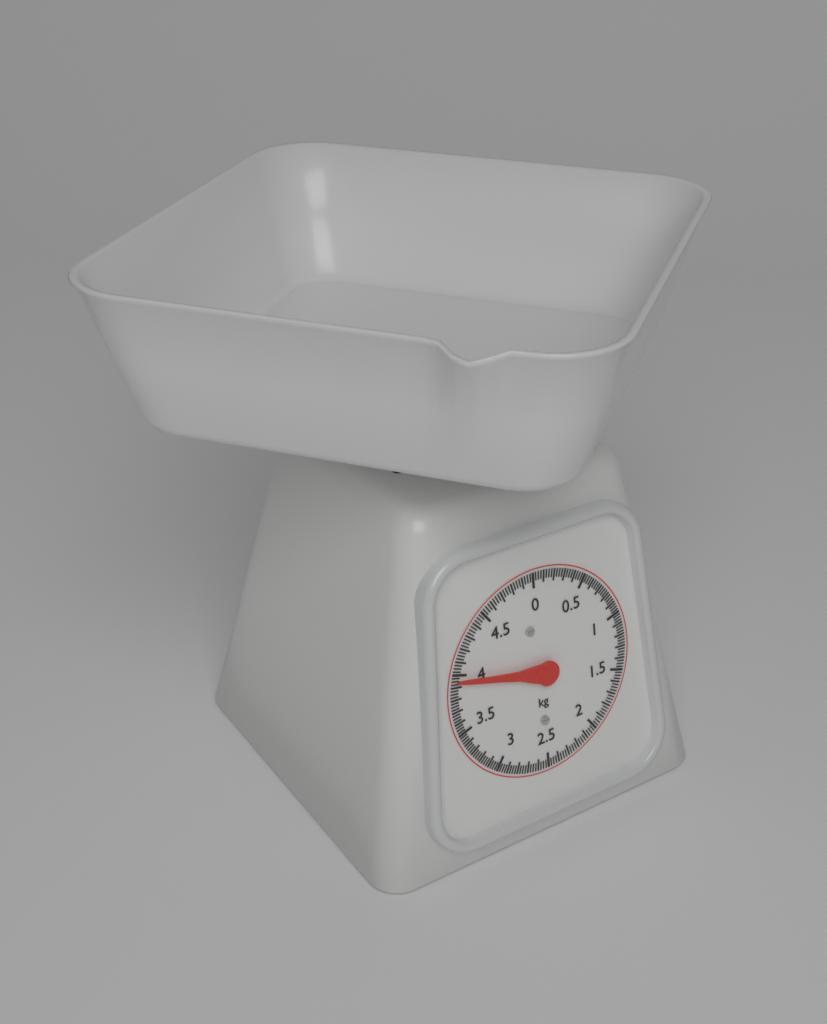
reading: 3.950 kg
